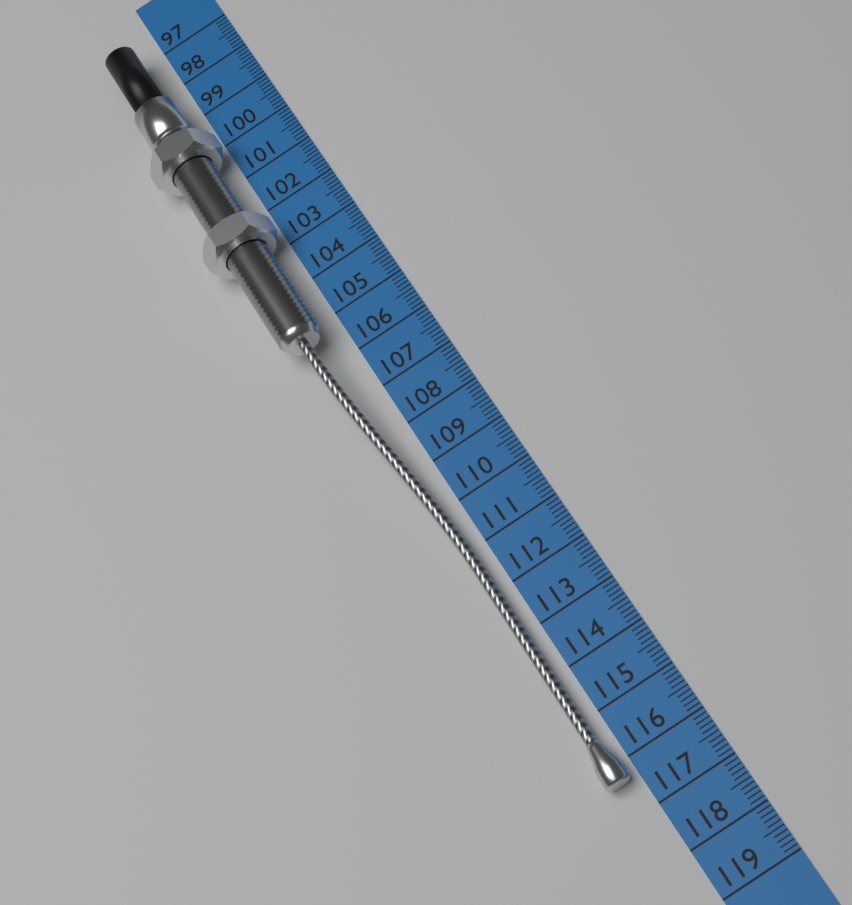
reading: 116.4 cm
